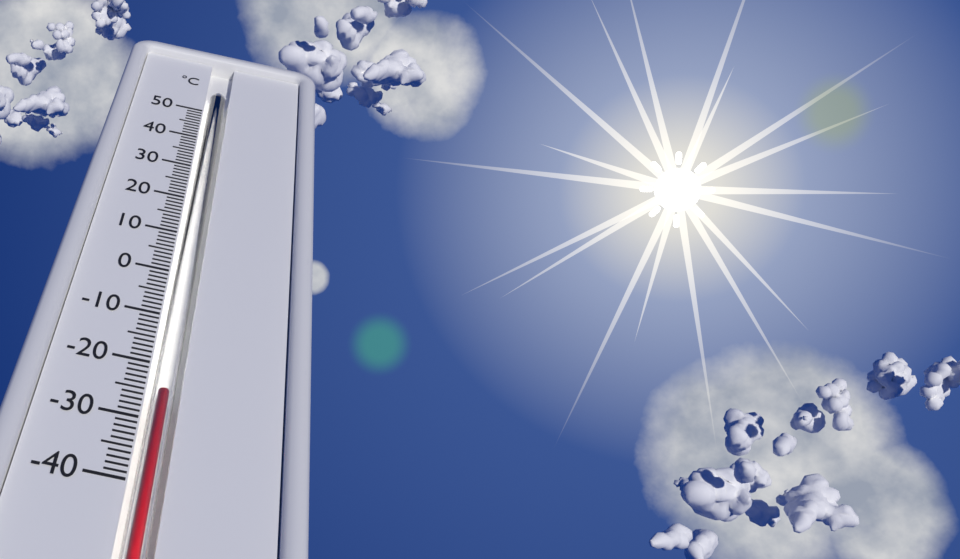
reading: -25 °C
